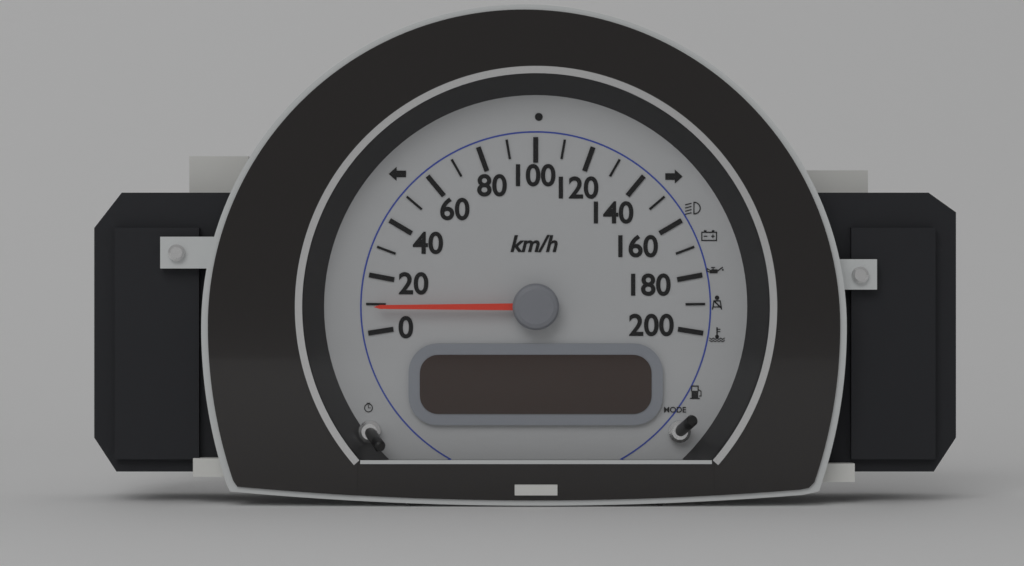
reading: 9 km/h
